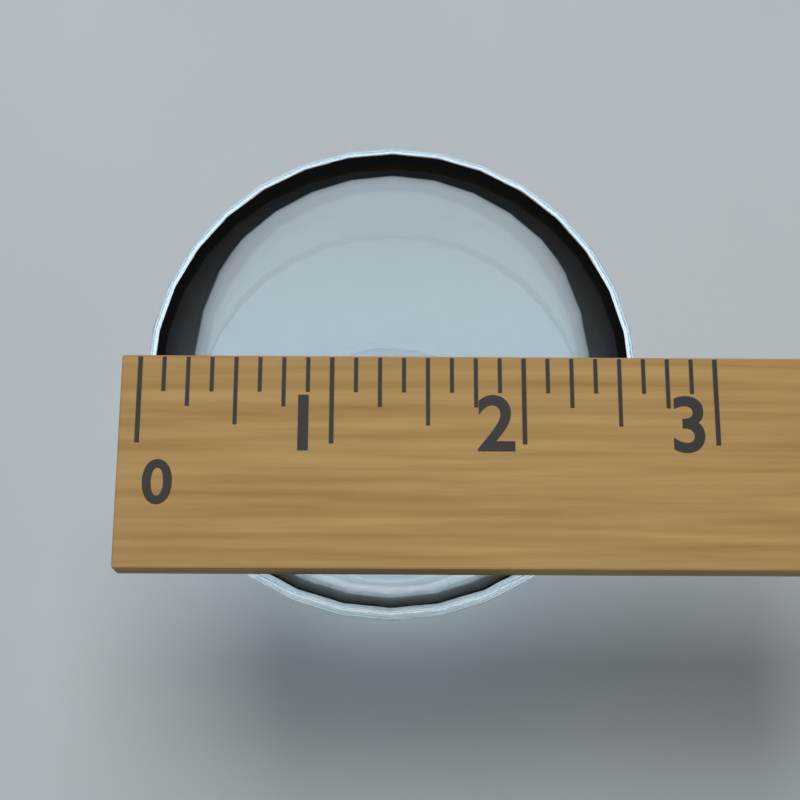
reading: 2.625 (no unit)
